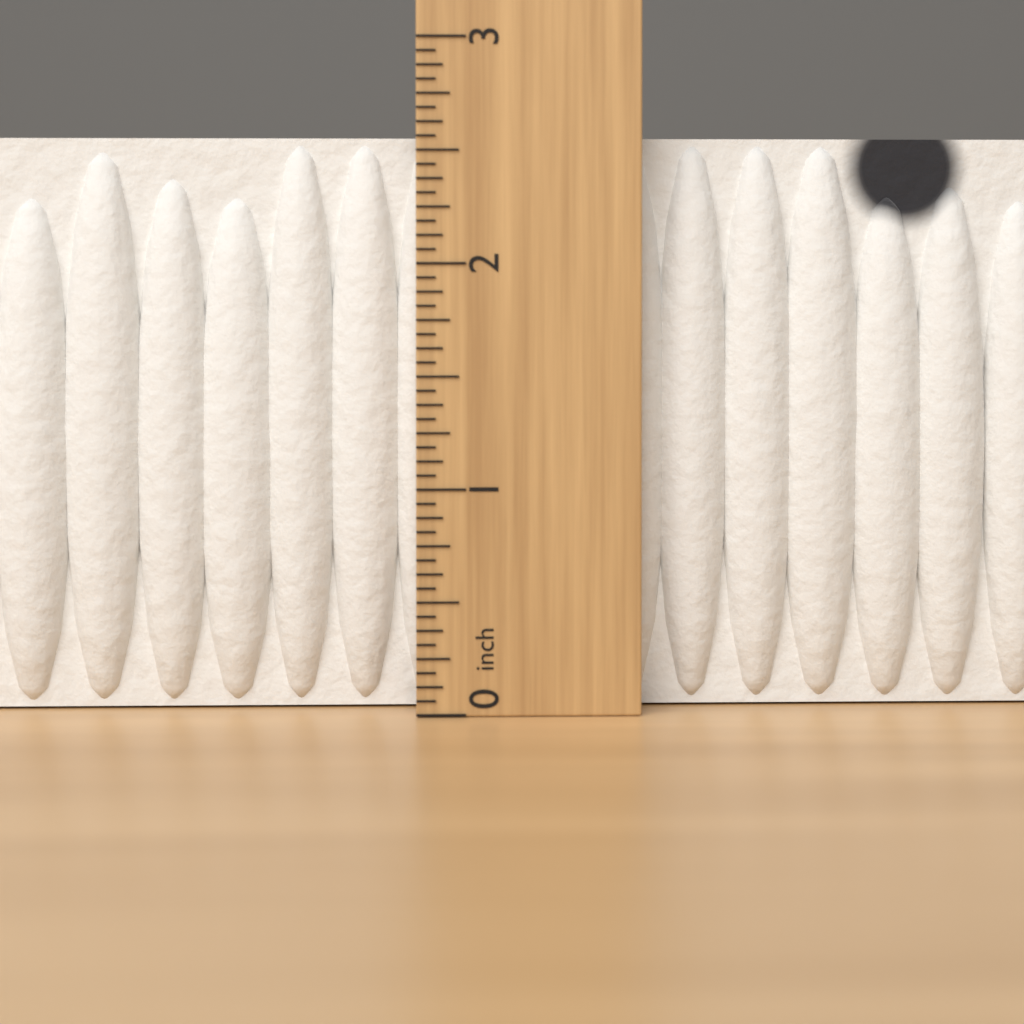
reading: 2.5625 inch
